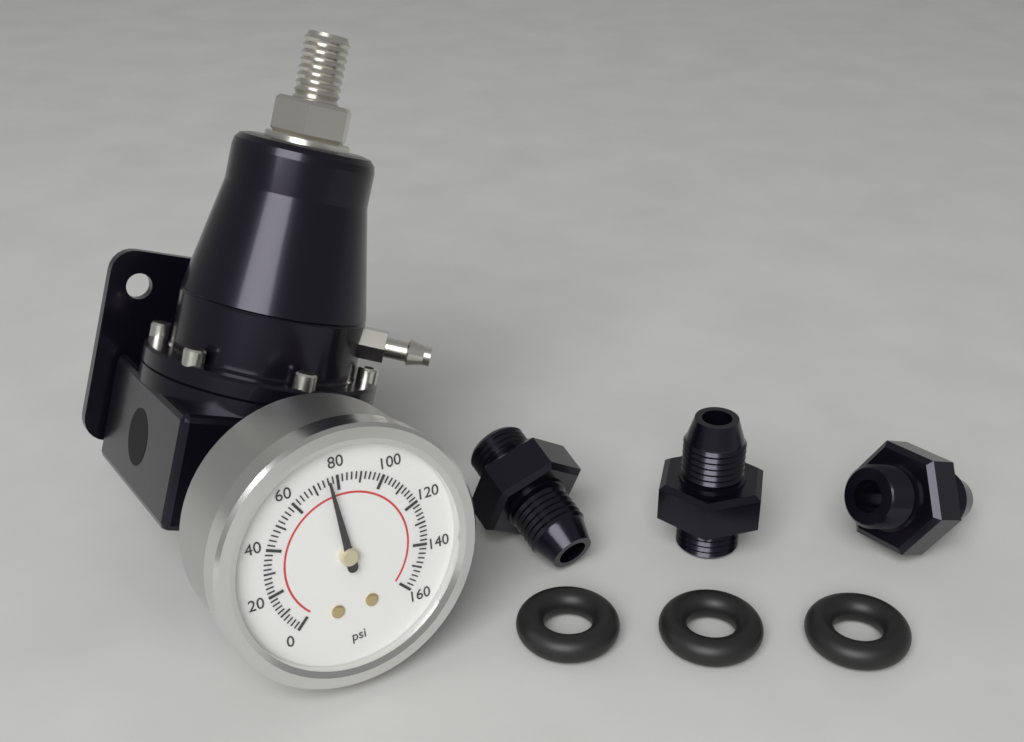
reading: 76 psi
